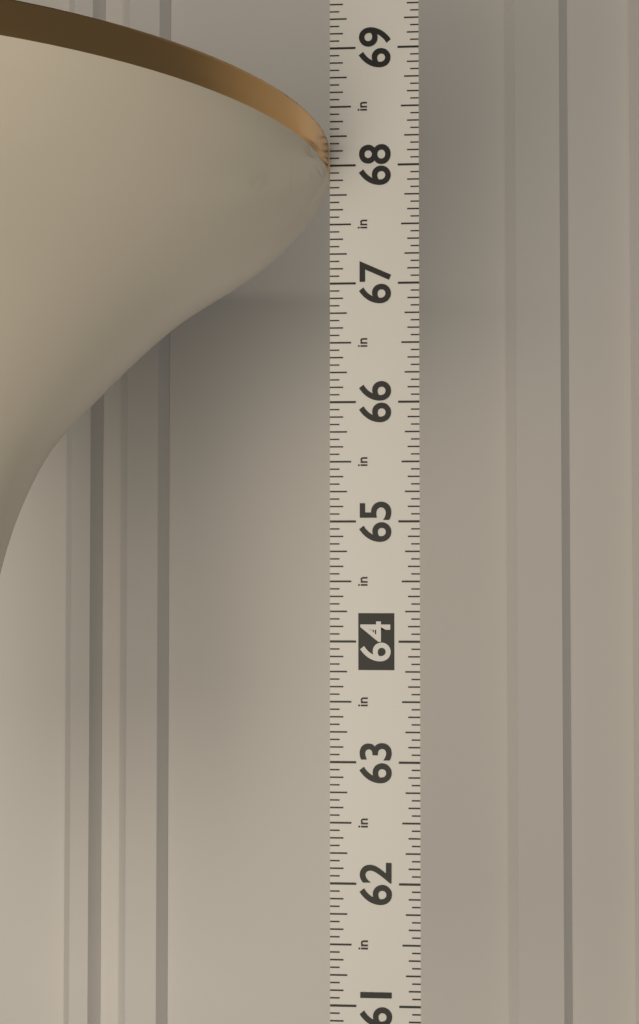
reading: 68.1875 in
